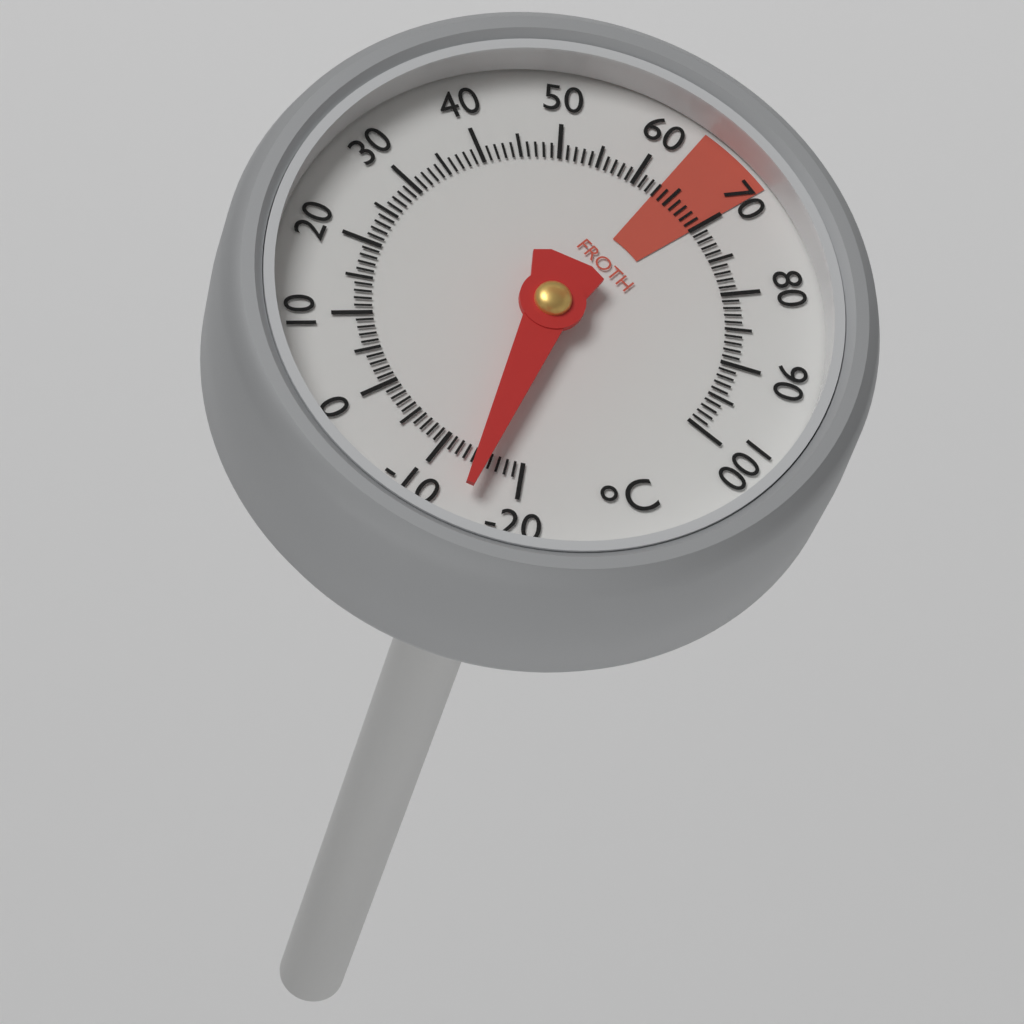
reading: -15 °C
